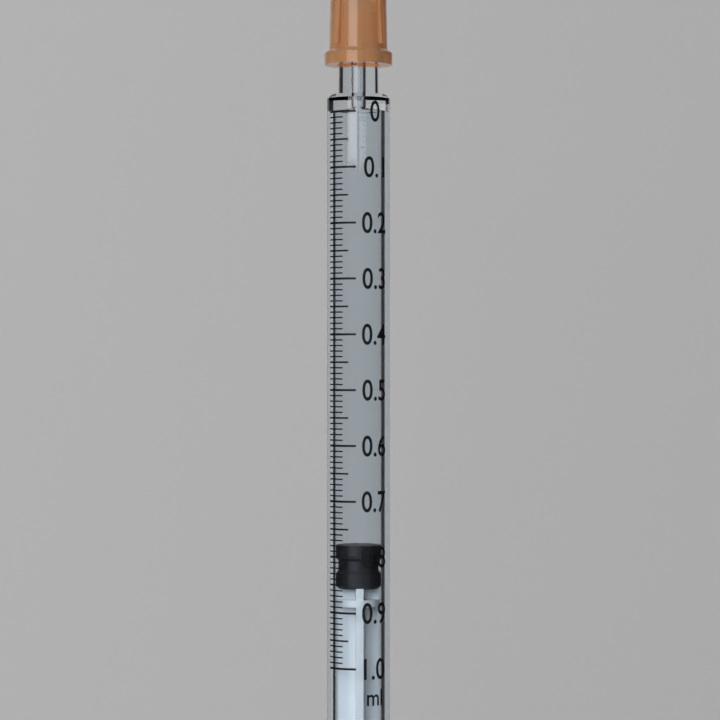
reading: 0.78 ml
